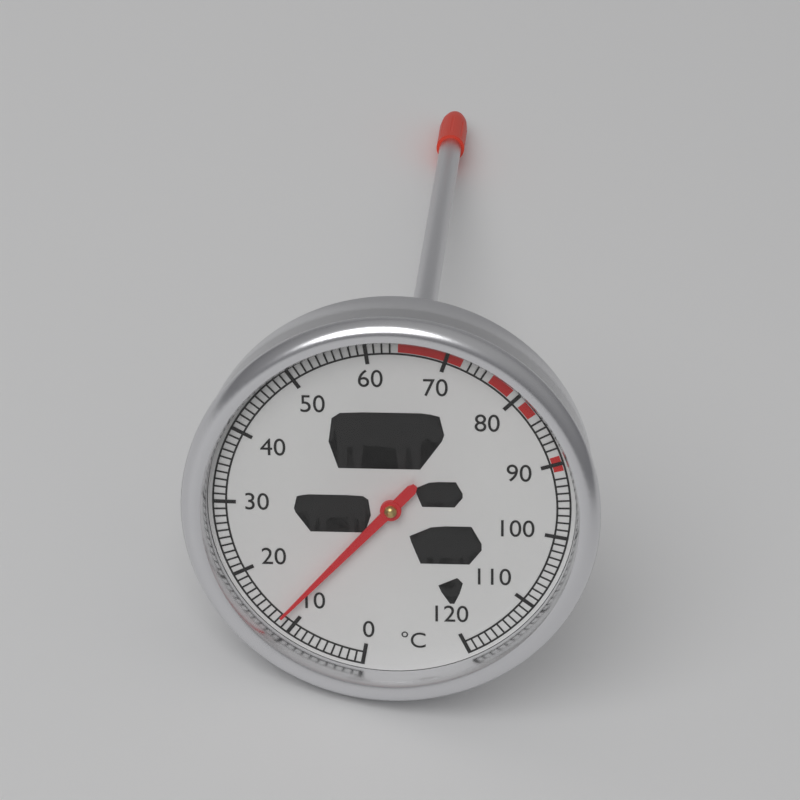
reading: 12 °C
